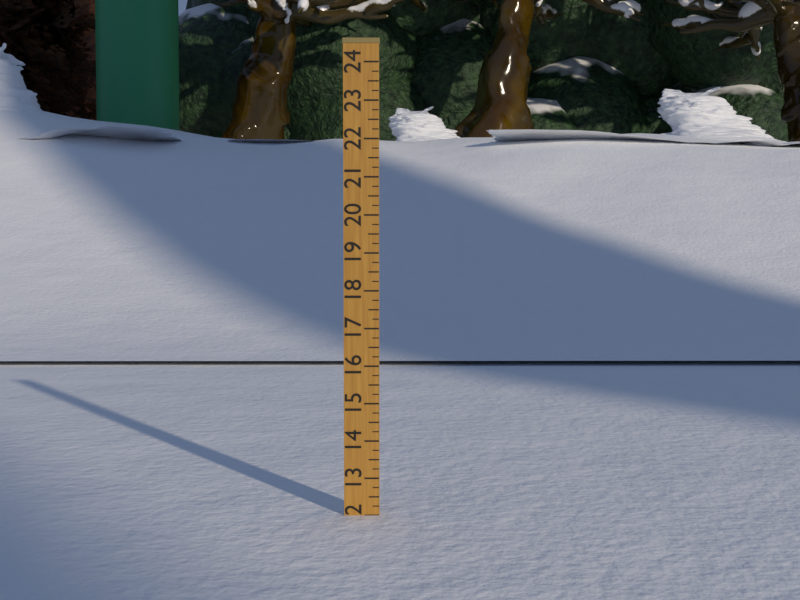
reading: 12.00 (no unit)
